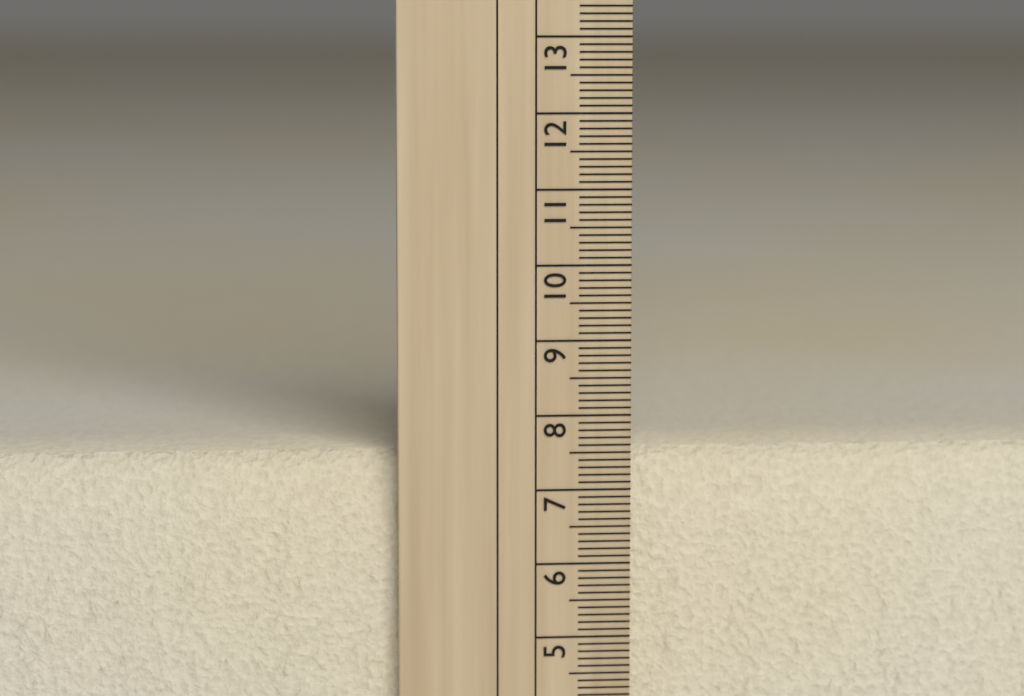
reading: 7.5 cm
